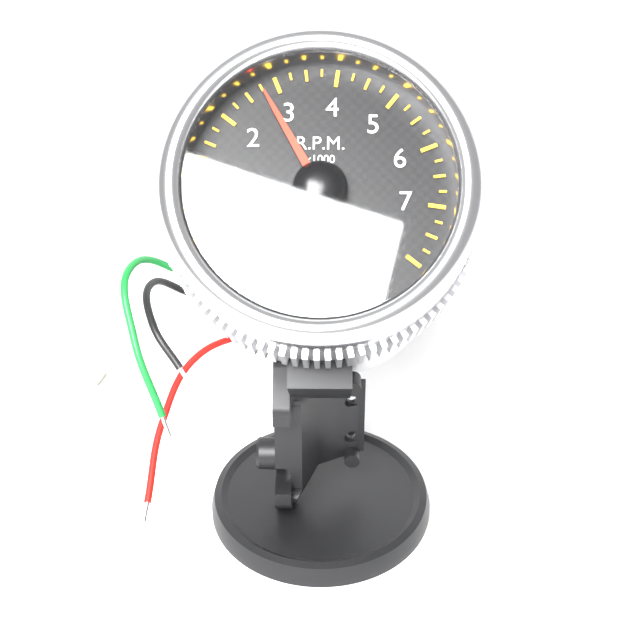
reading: 2.75 x1000 RPM
